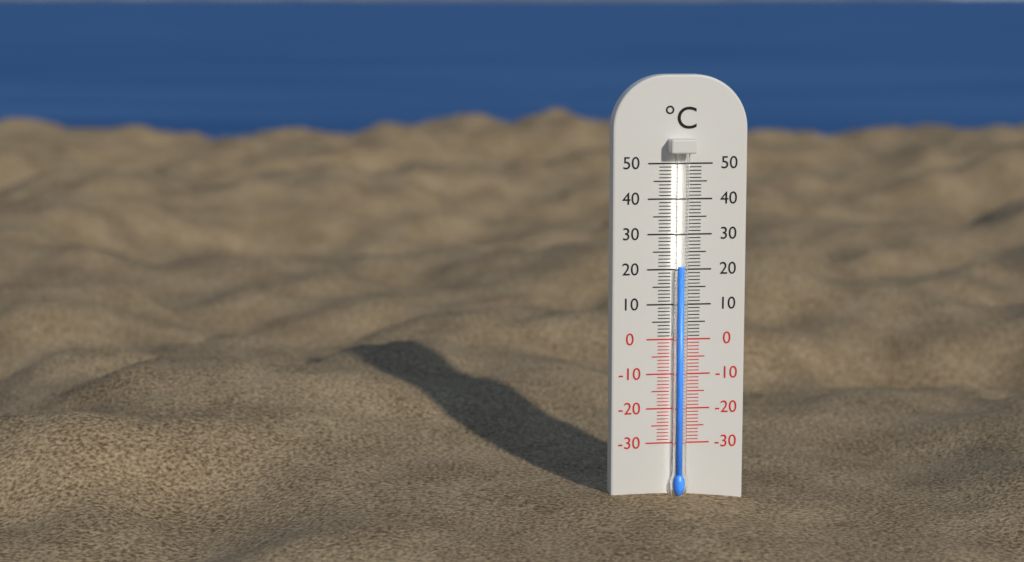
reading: 21 °C
